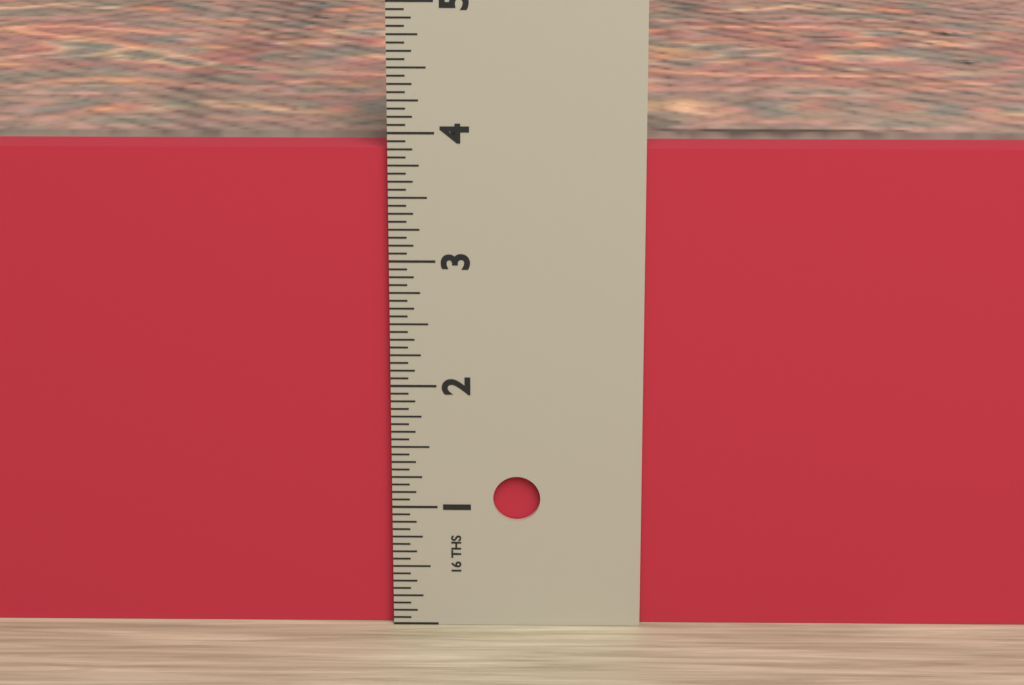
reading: 3.8750 in
